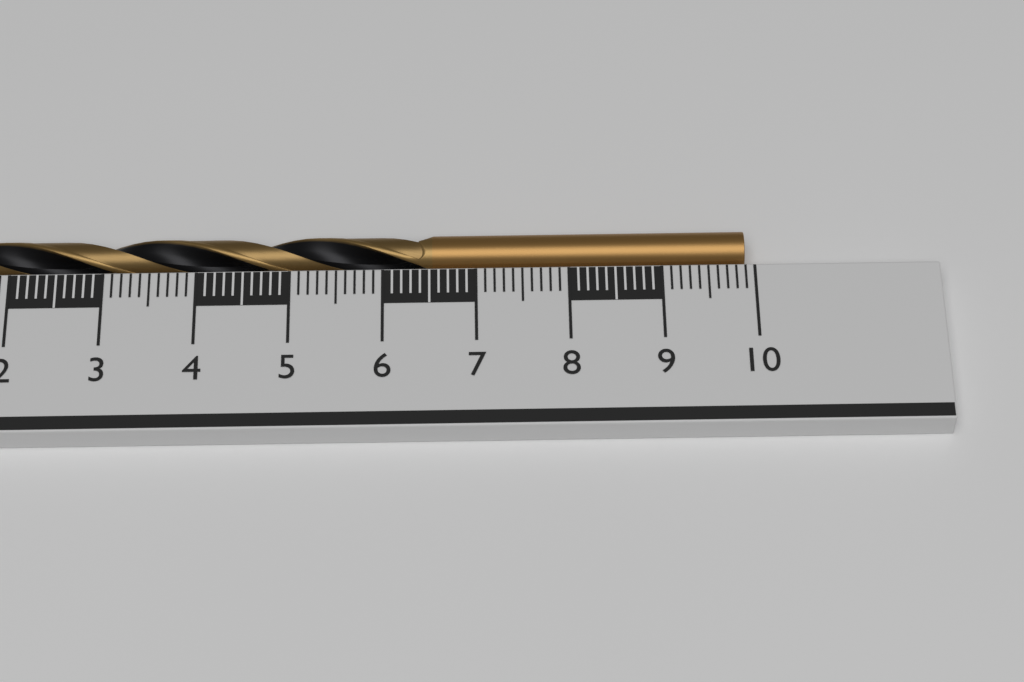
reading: 9.9 cm
